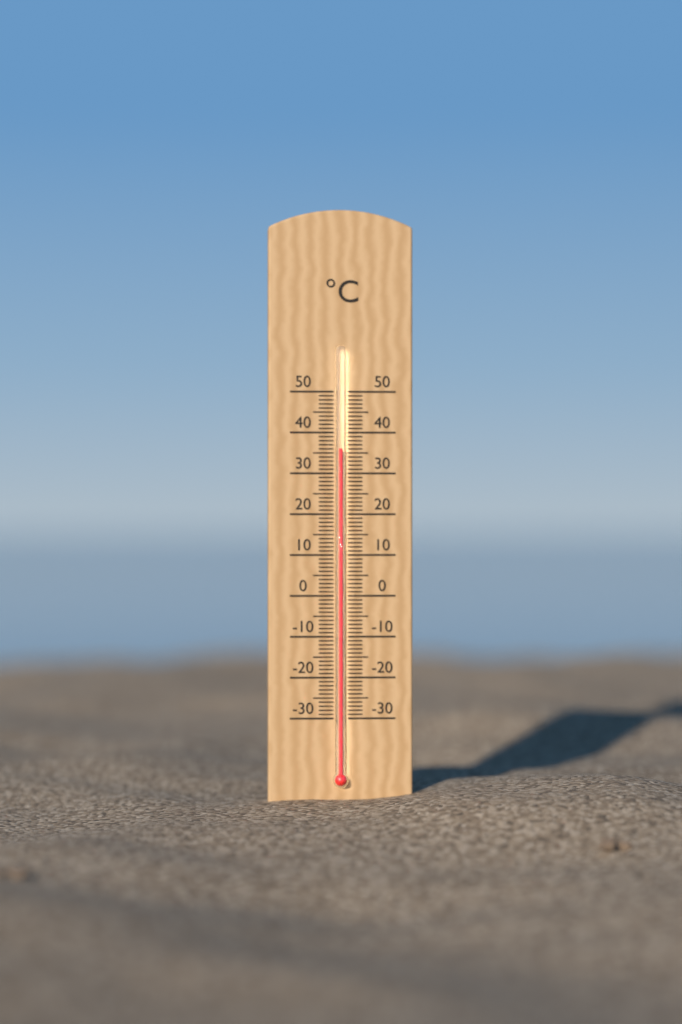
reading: 36 °C
